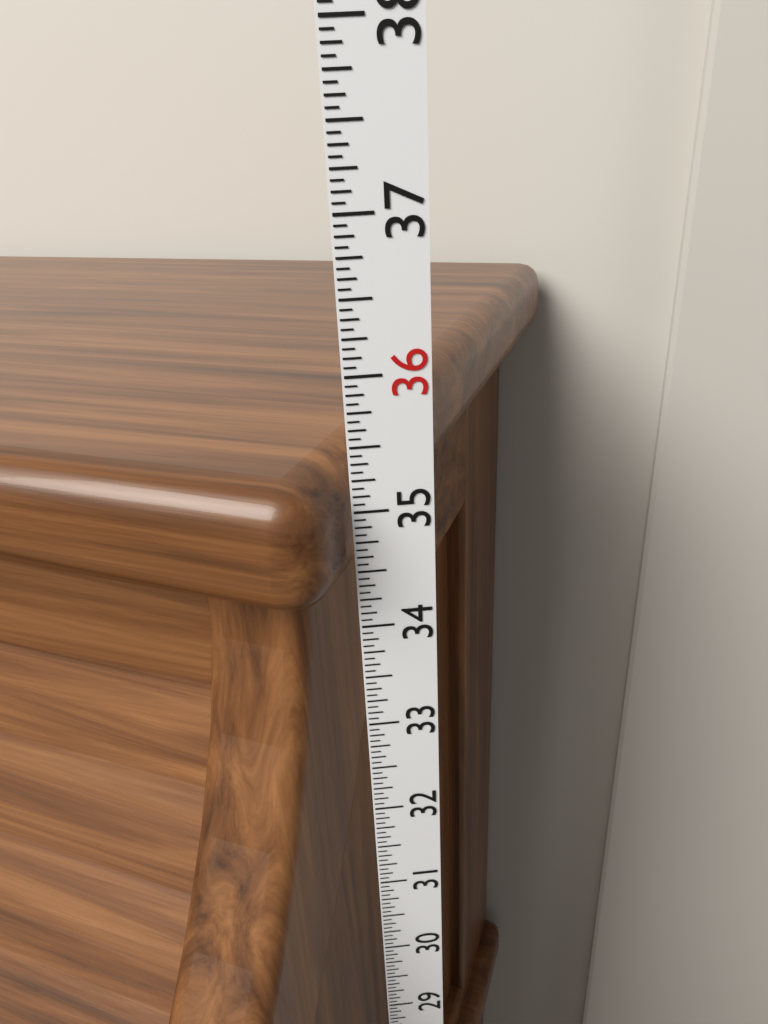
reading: 35.3750 in
